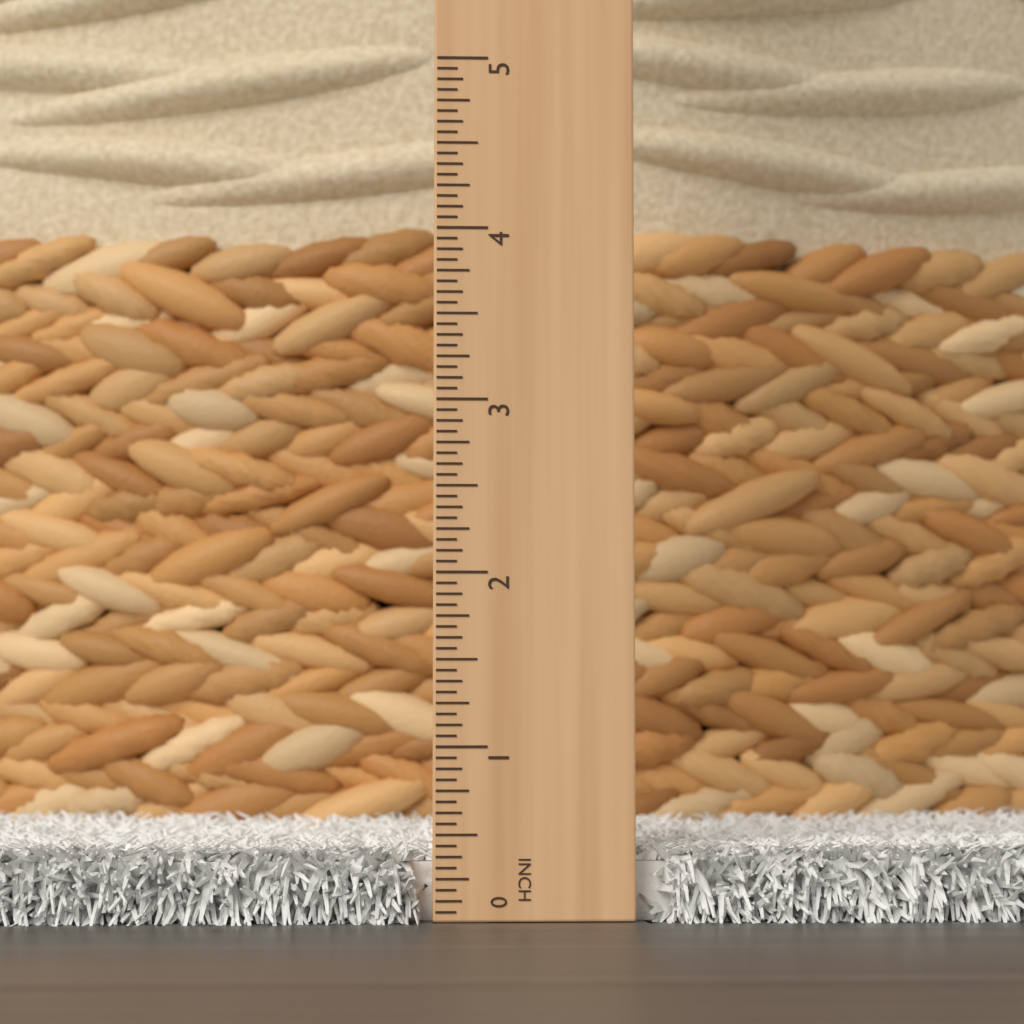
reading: 0.4375 in
